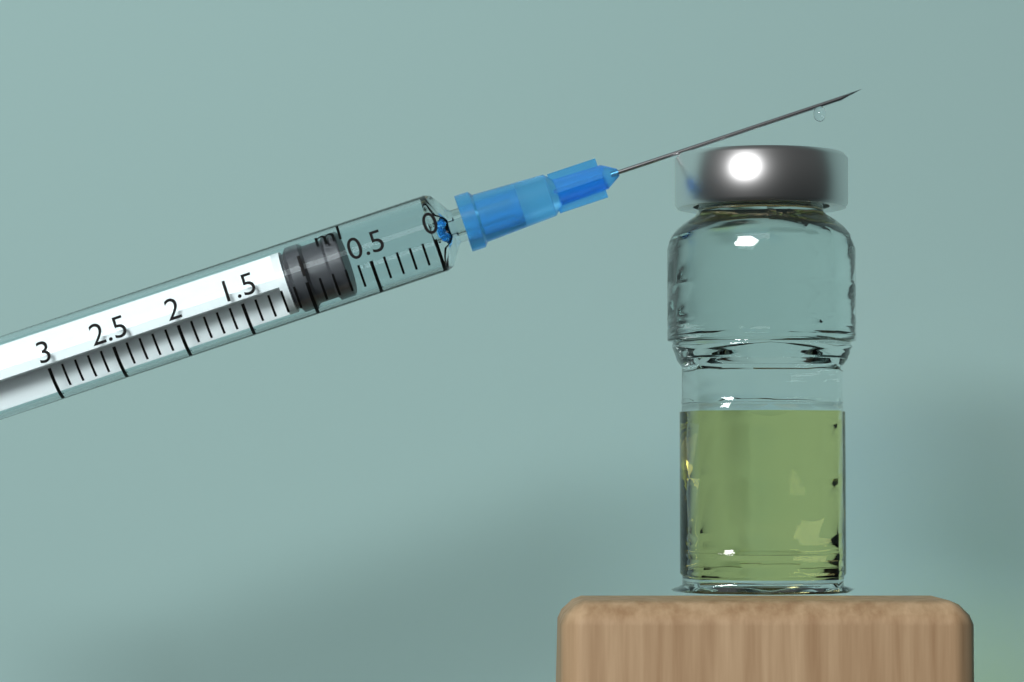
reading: 0.7 ml
